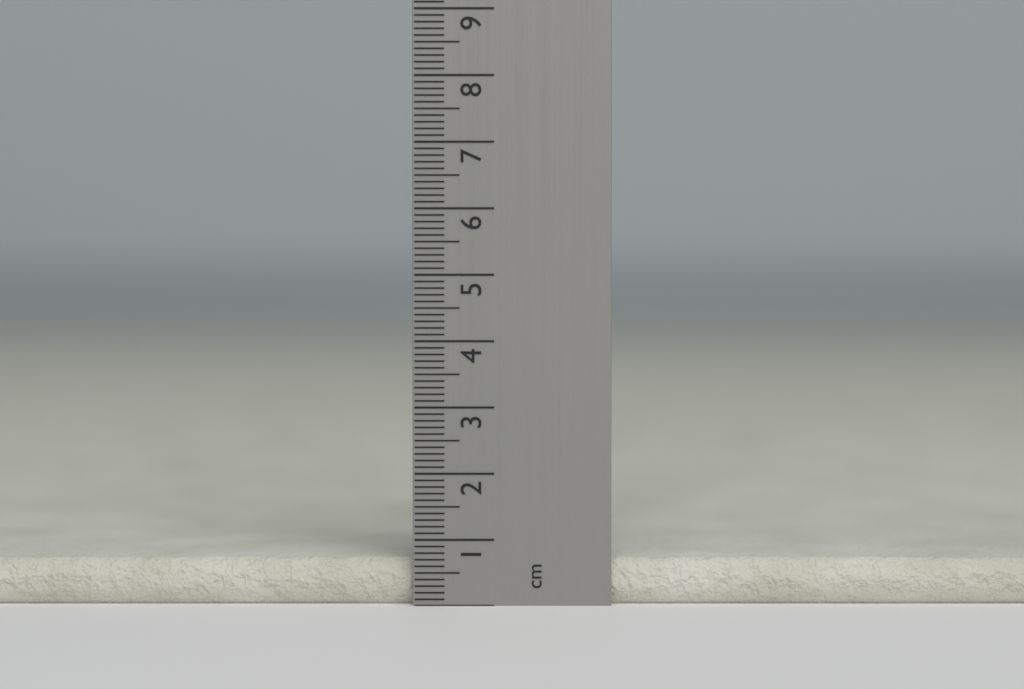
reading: 0.7 cm
